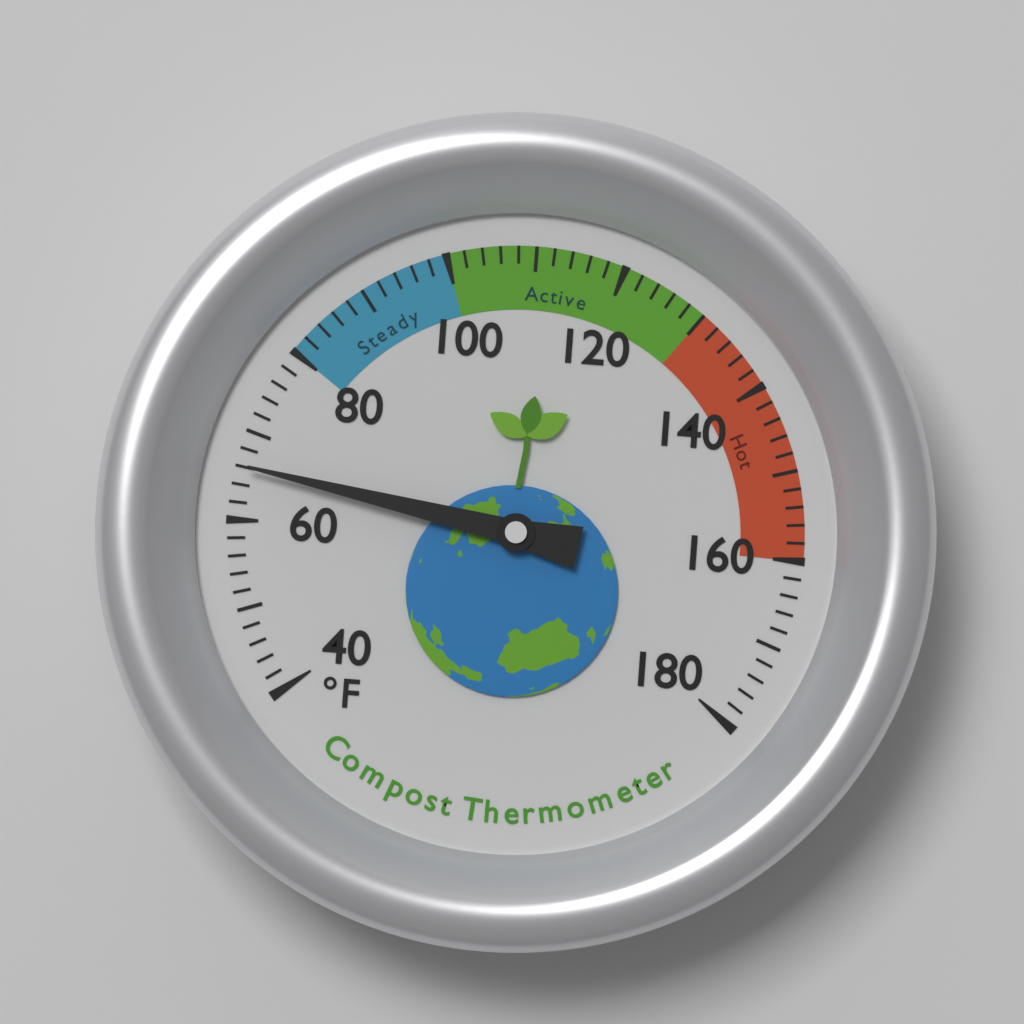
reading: 66 °F
